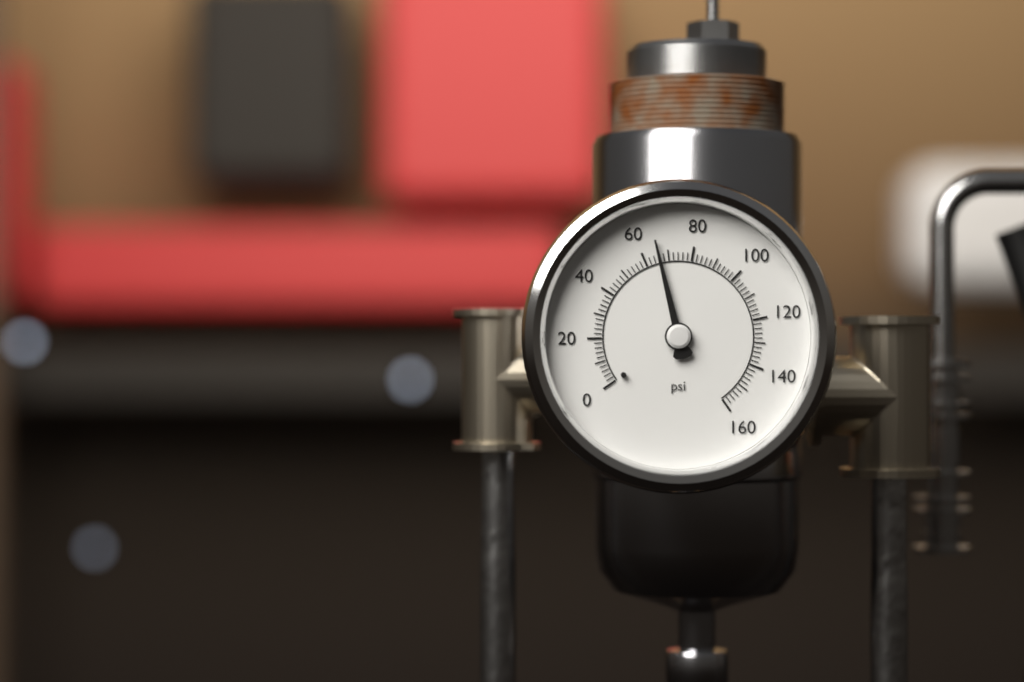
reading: 66 psi
